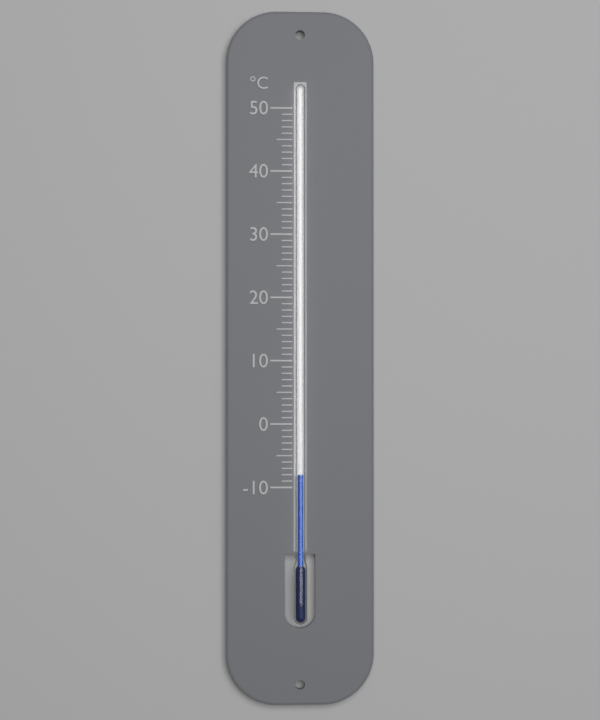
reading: -8 °C
